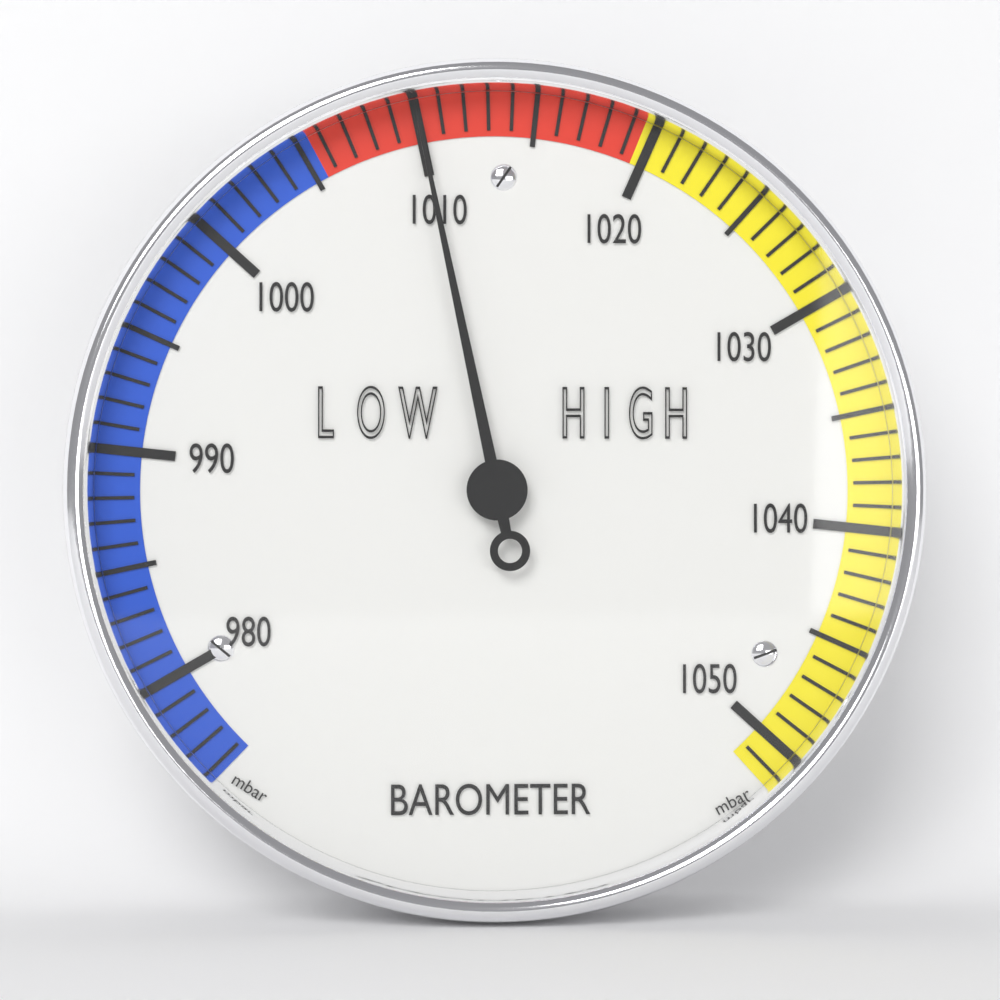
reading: 1010 mbar
